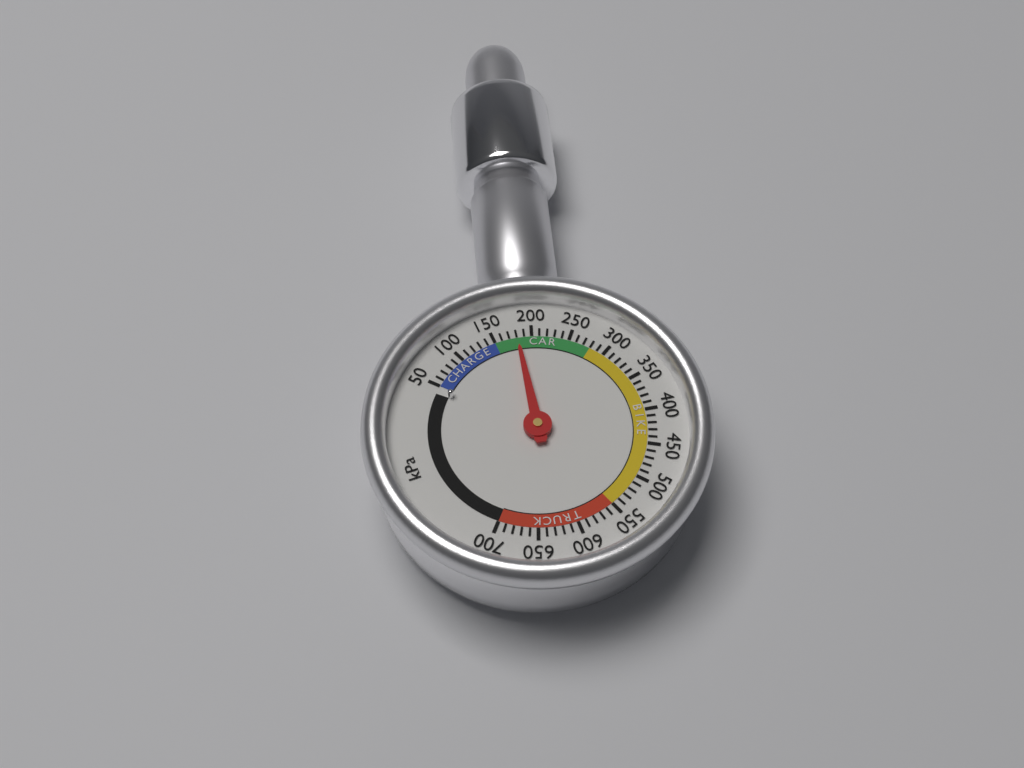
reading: 180 kPa
